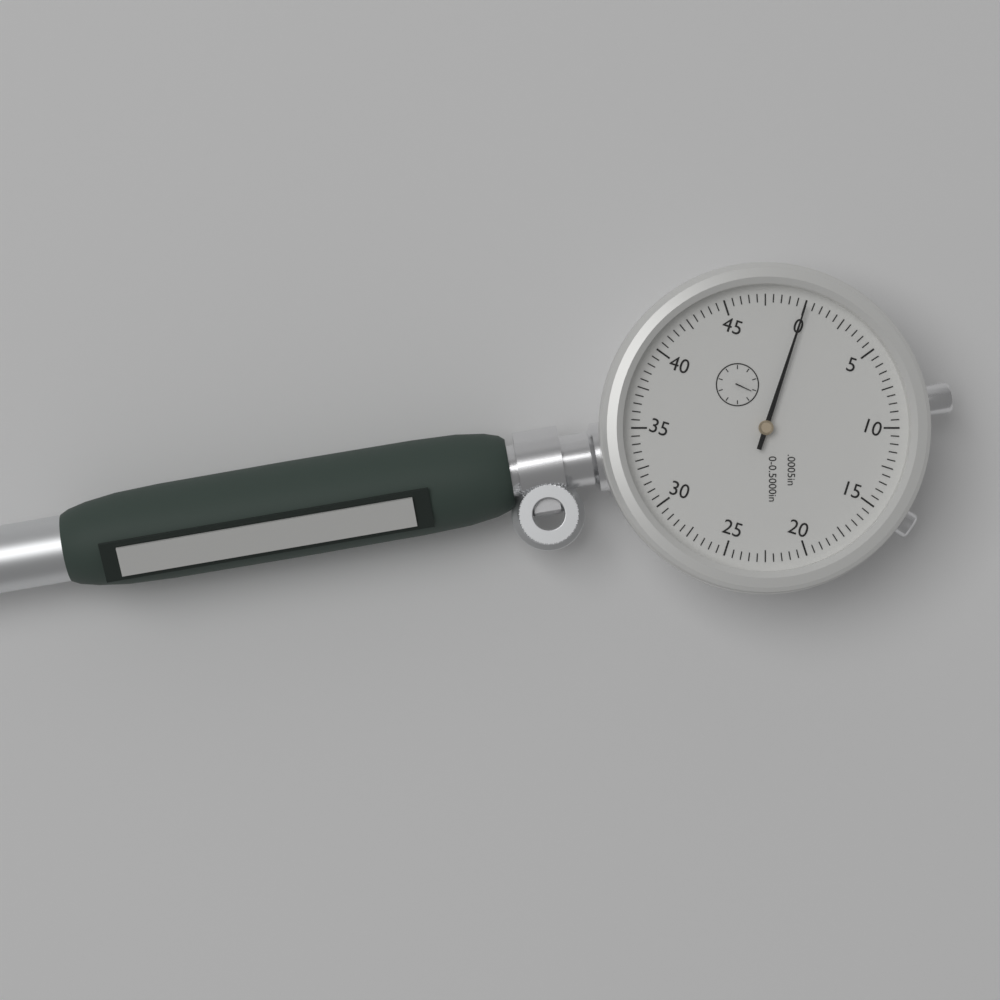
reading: 0.0 in
